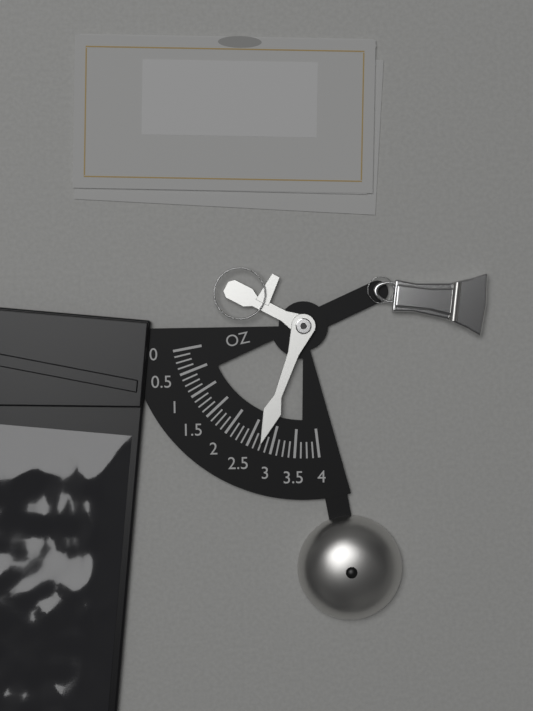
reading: 2.750 oz
